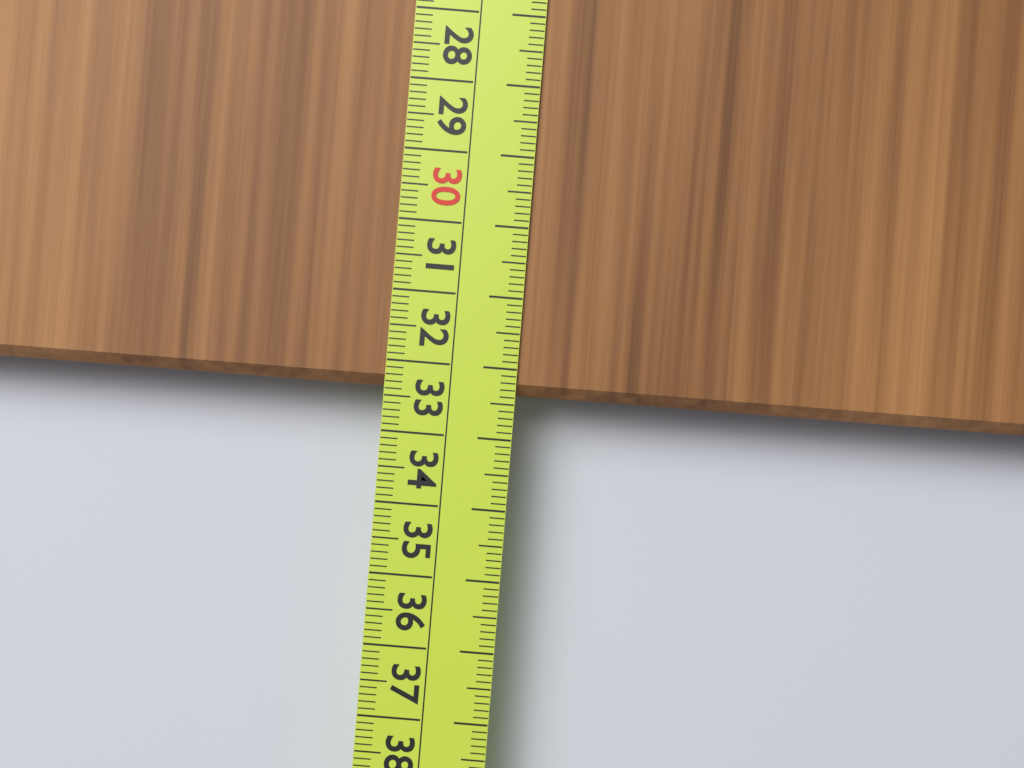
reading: 32.4 cm
